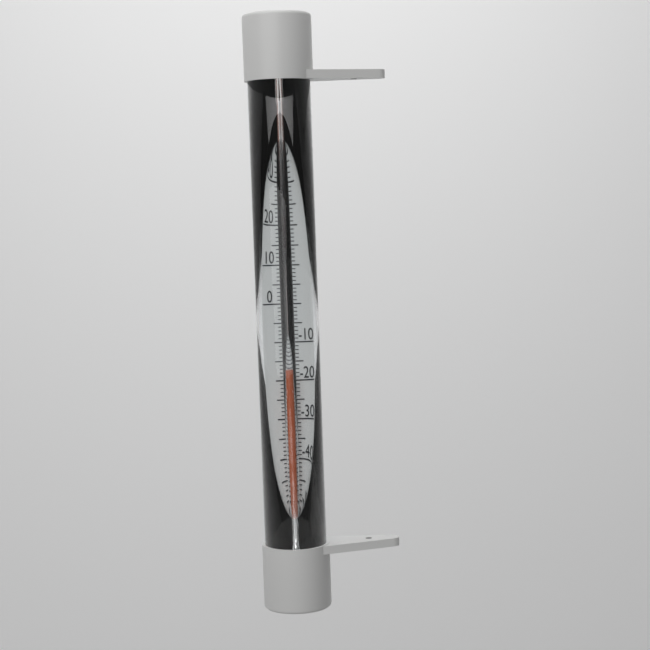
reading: -18 °C
